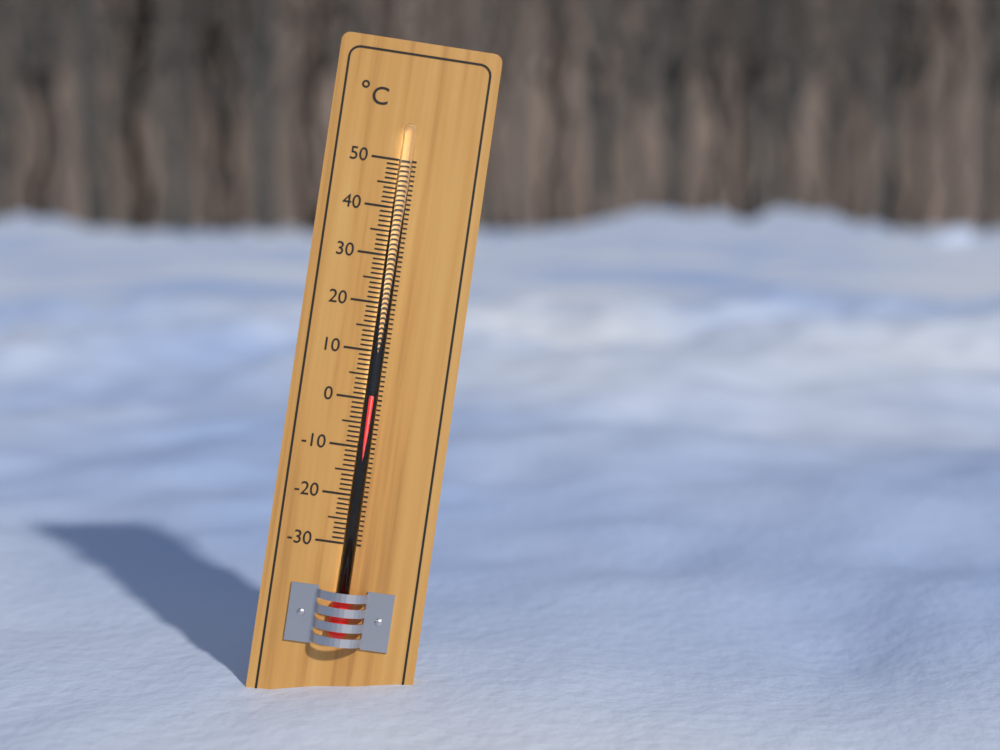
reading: 1 °C
